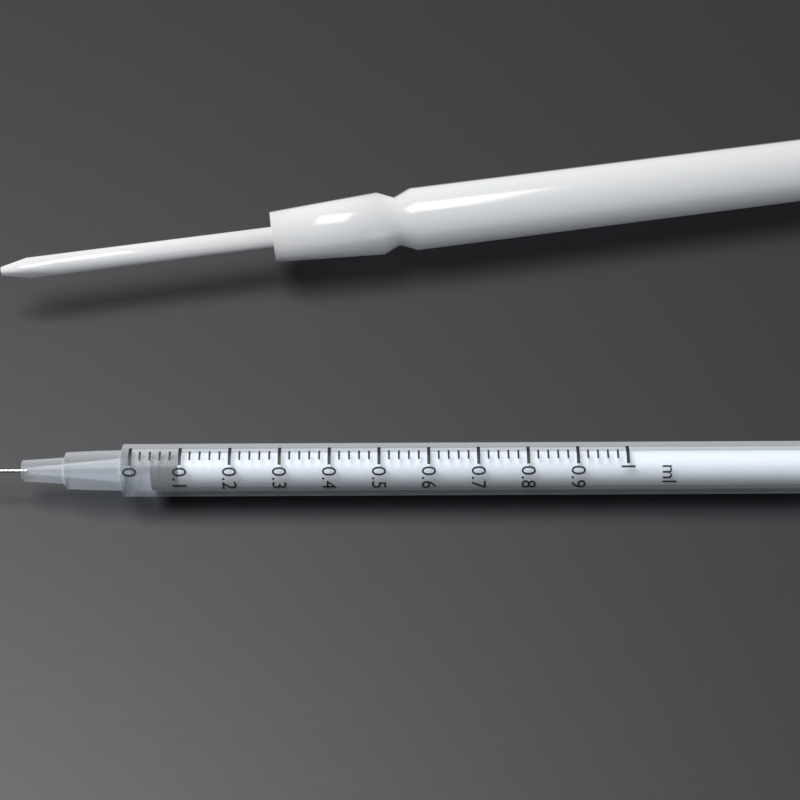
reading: 0.04 ml
